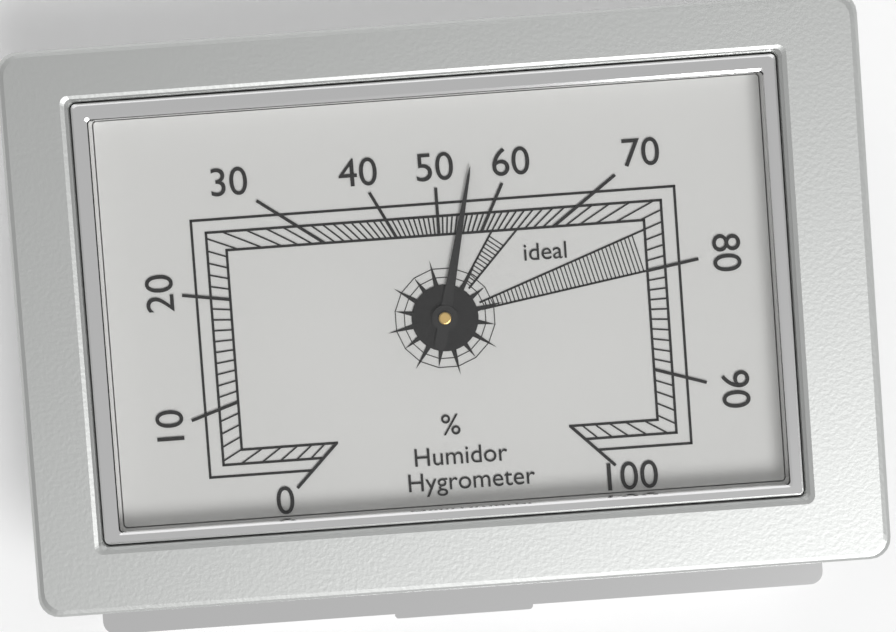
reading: 55 %
